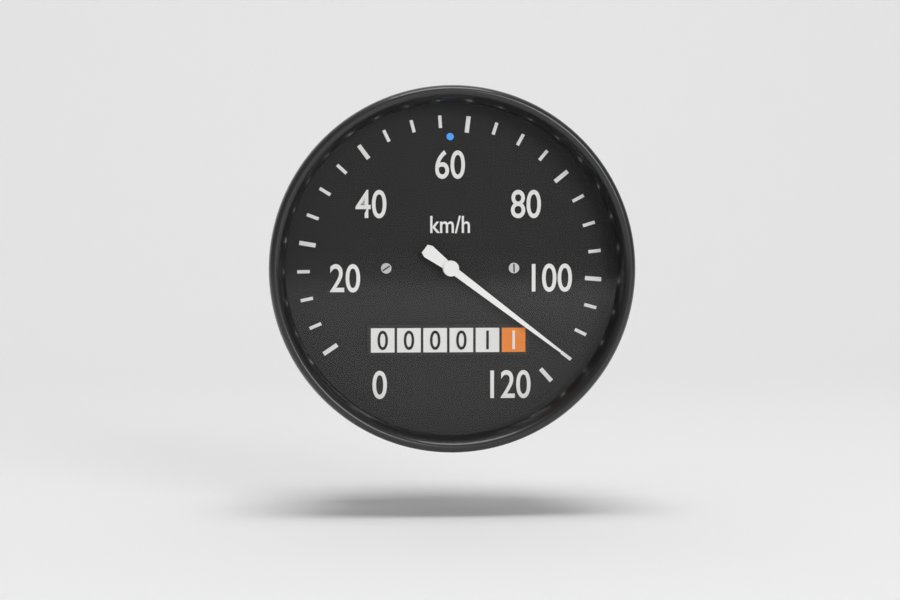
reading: 115 km/h
